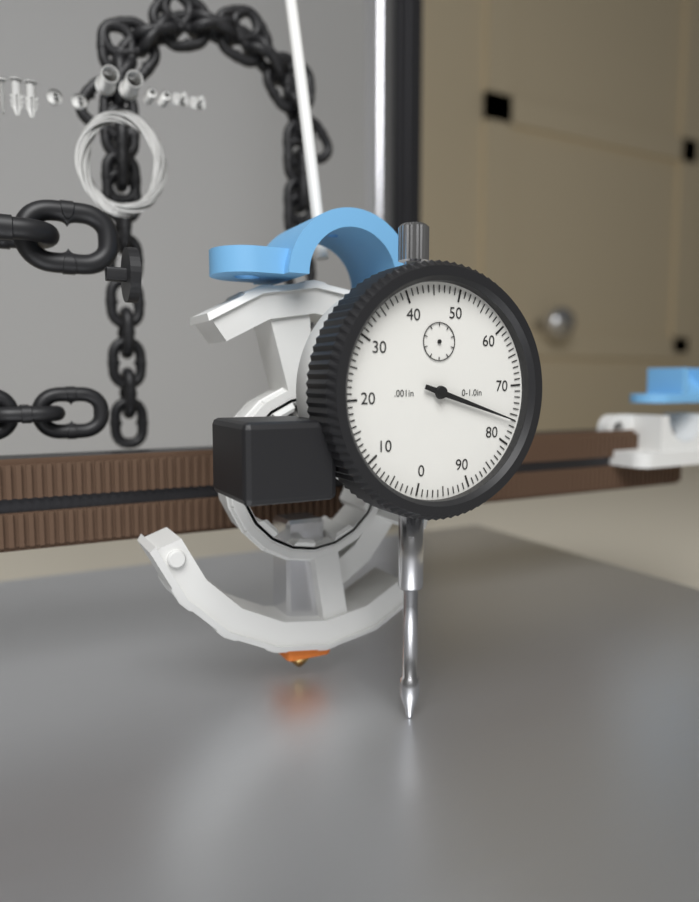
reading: 0.076 in
